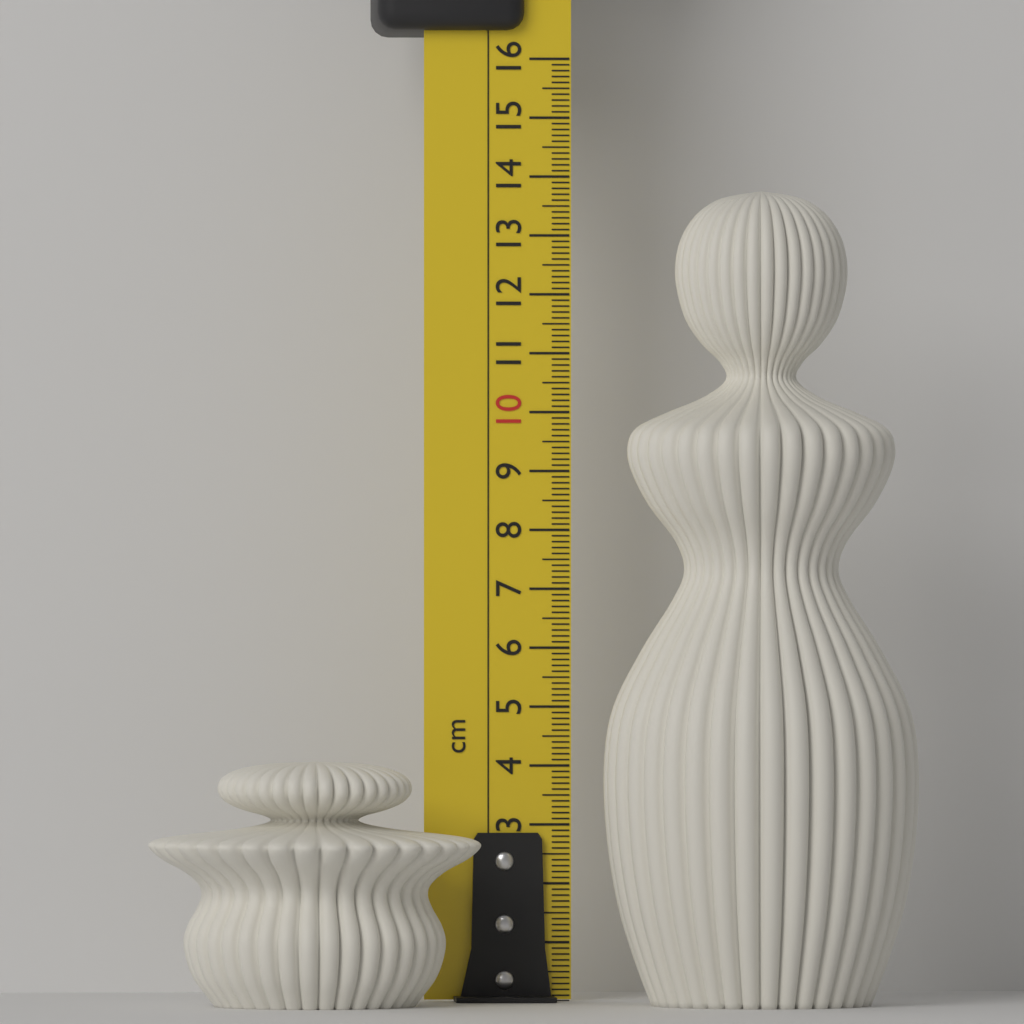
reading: 4.1 cm
